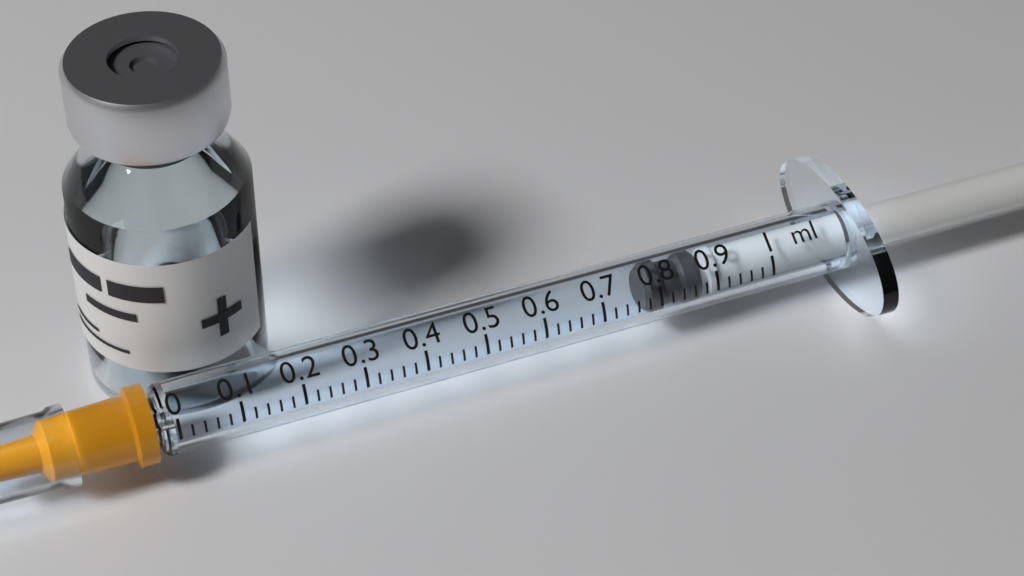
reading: 0.78 ml
